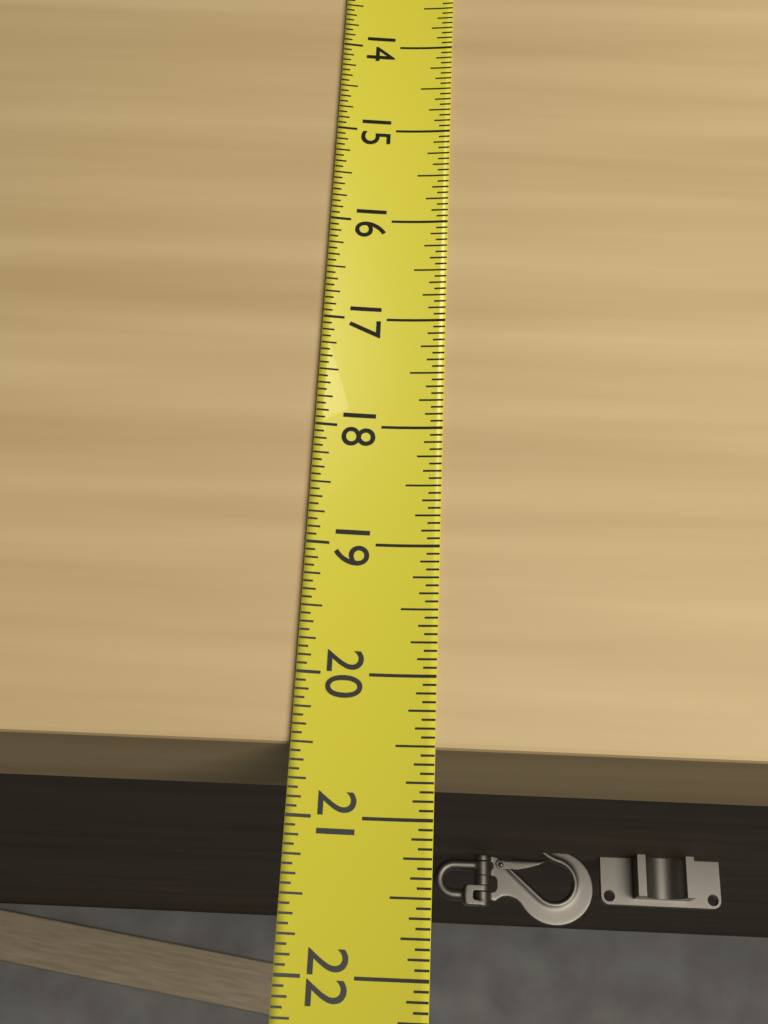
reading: 20.5000 (no unit)
